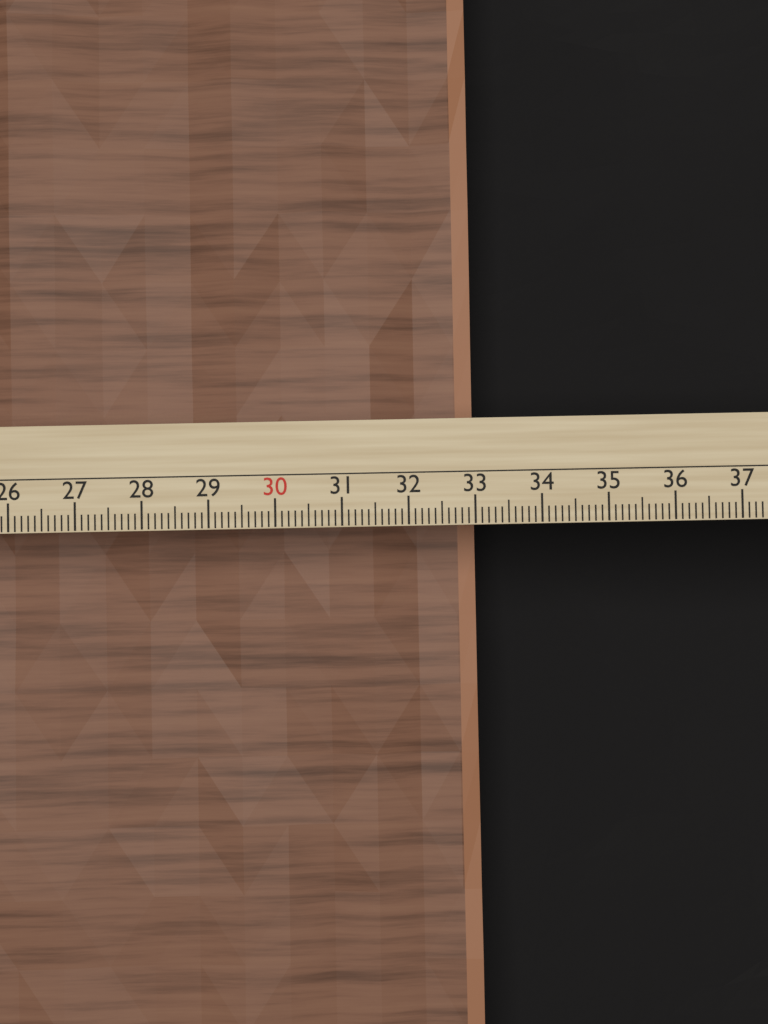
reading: 33.1 cm
